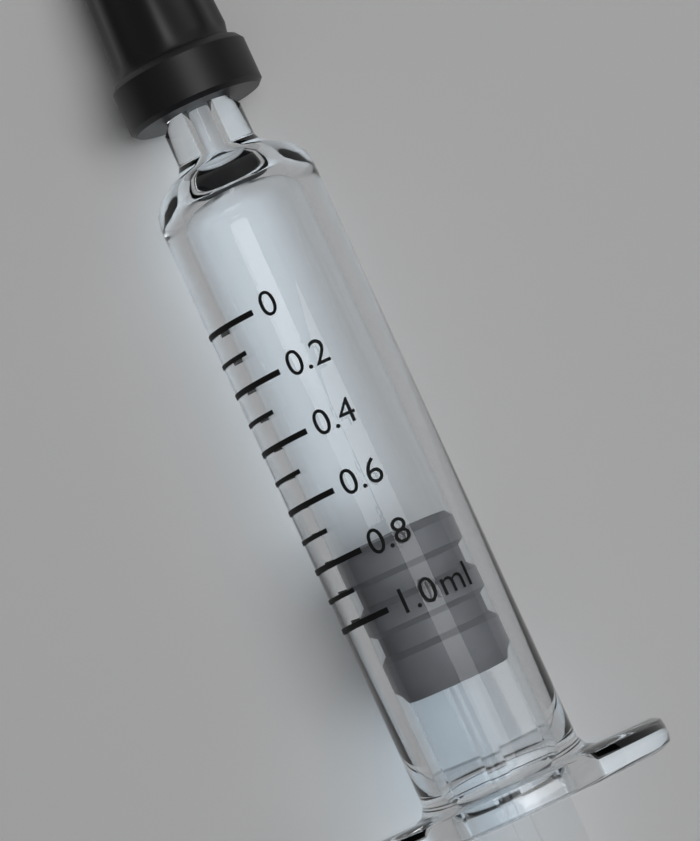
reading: 0.8 ml
